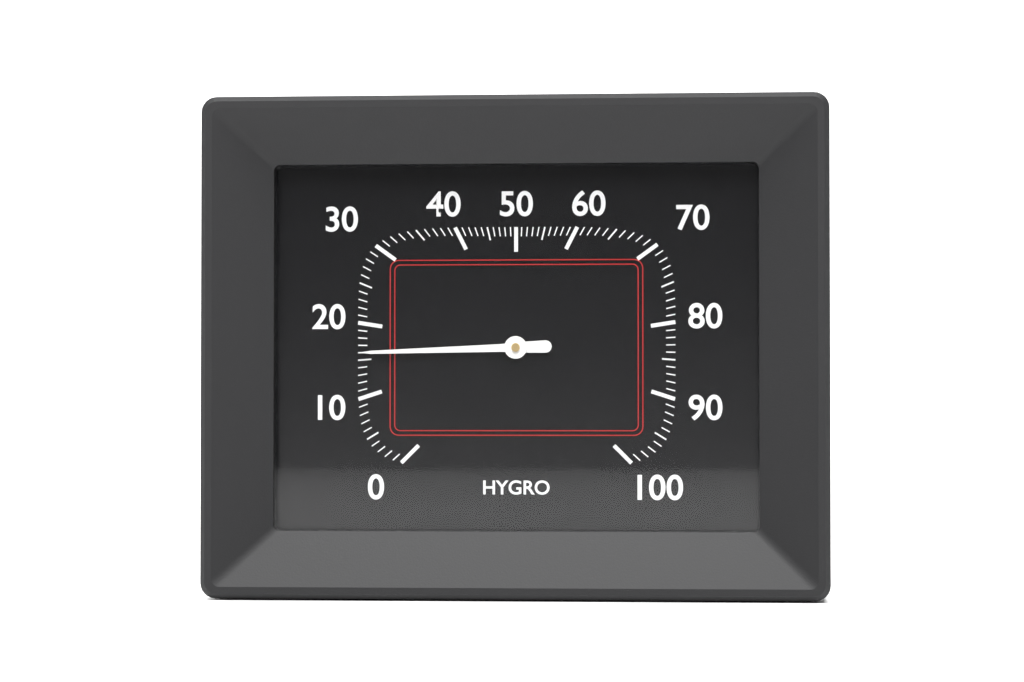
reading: 16 %
